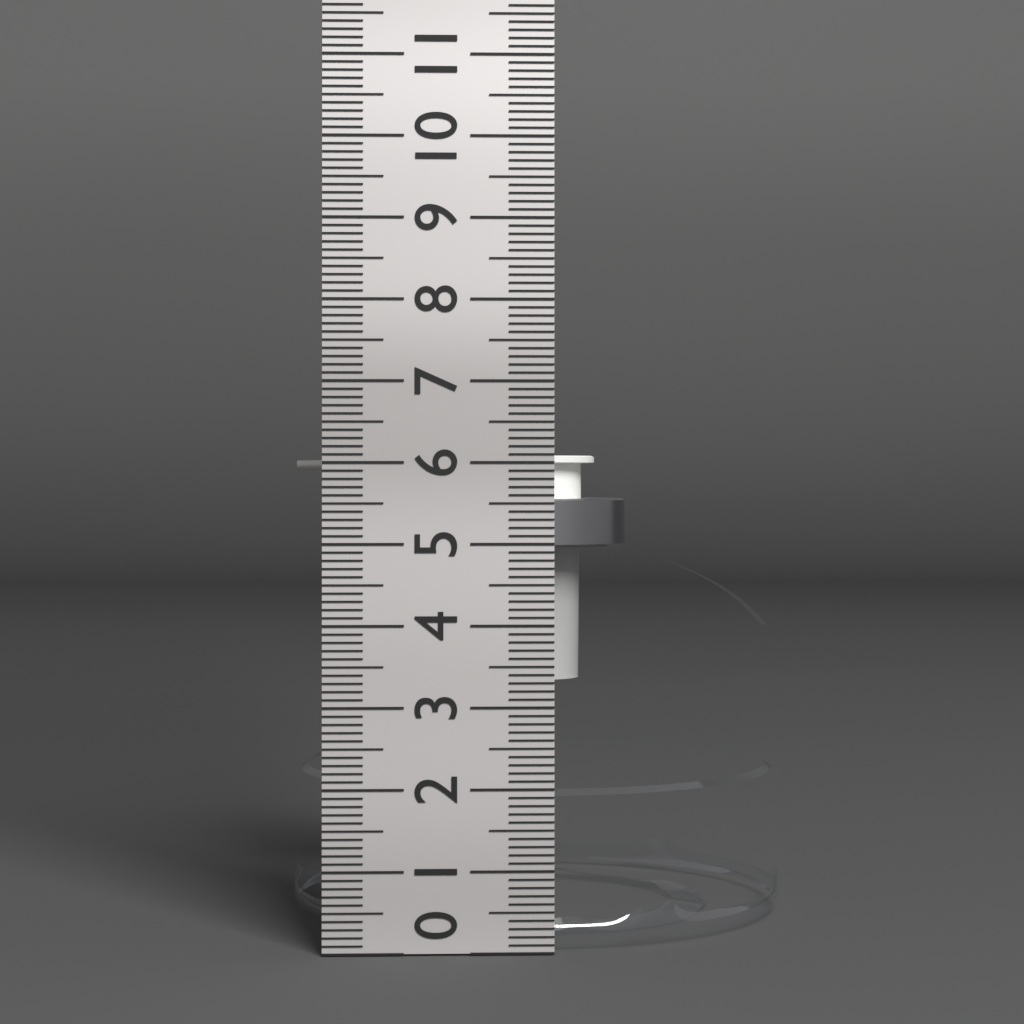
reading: 6.1 cm
